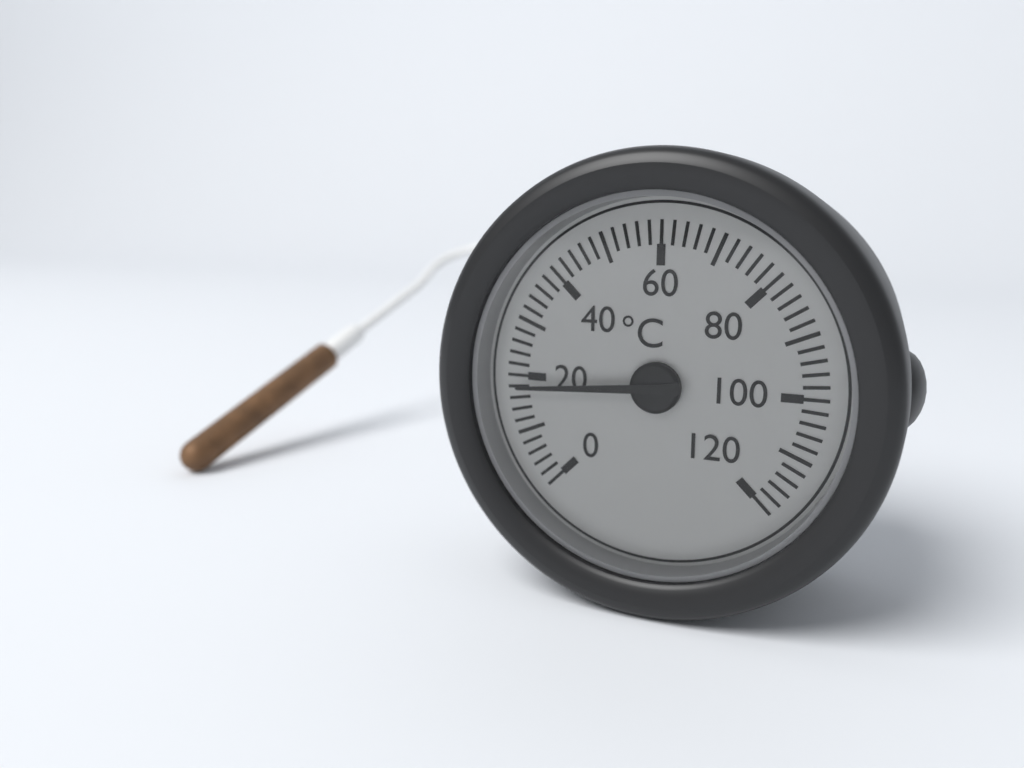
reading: 18 °C
